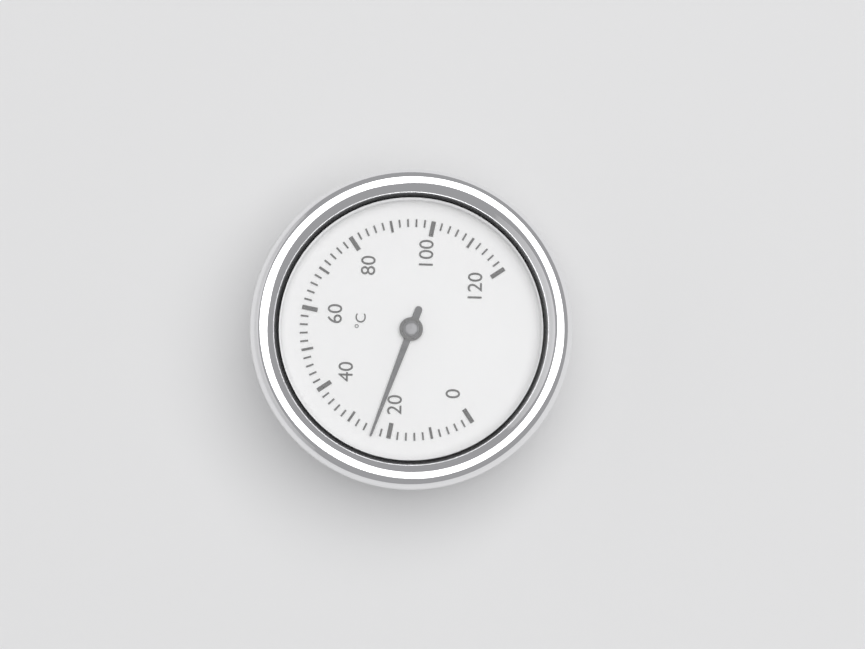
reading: 24 °C
